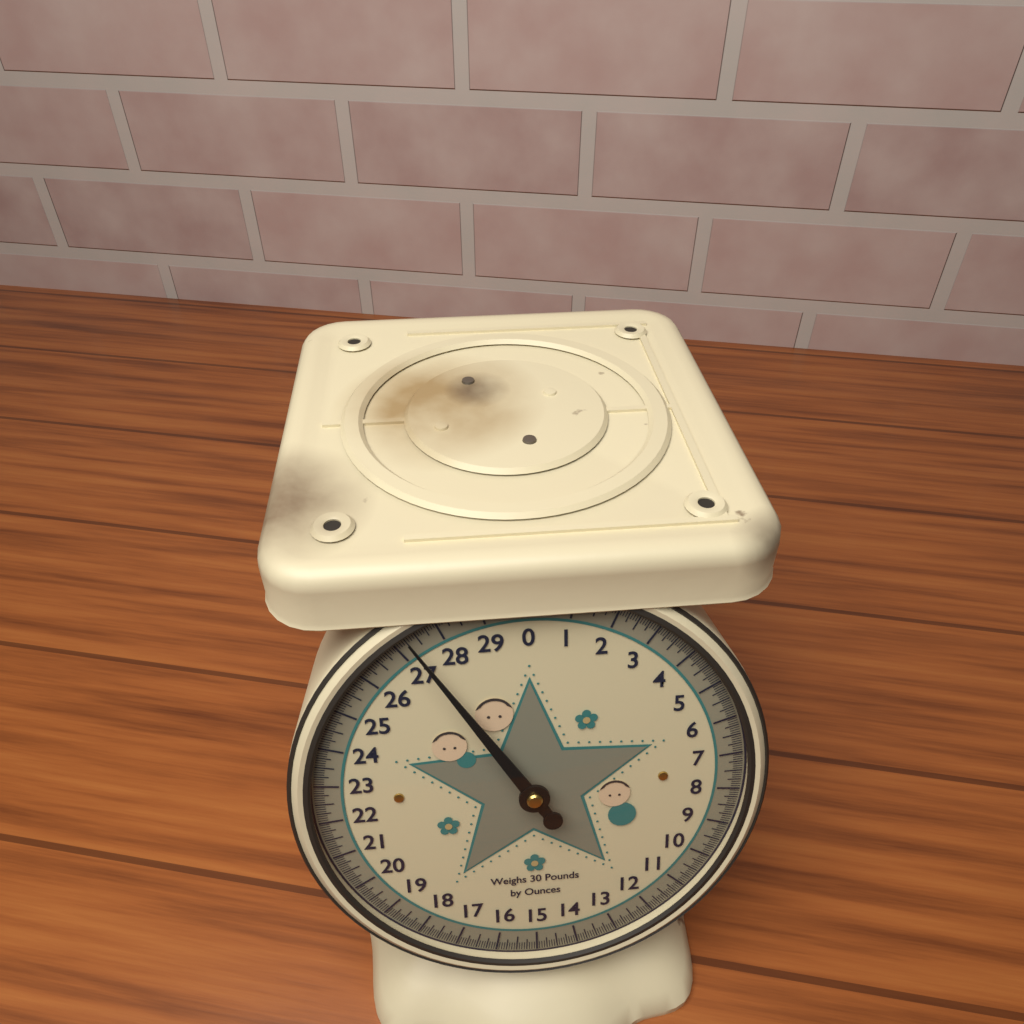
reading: 27.3750 lb
